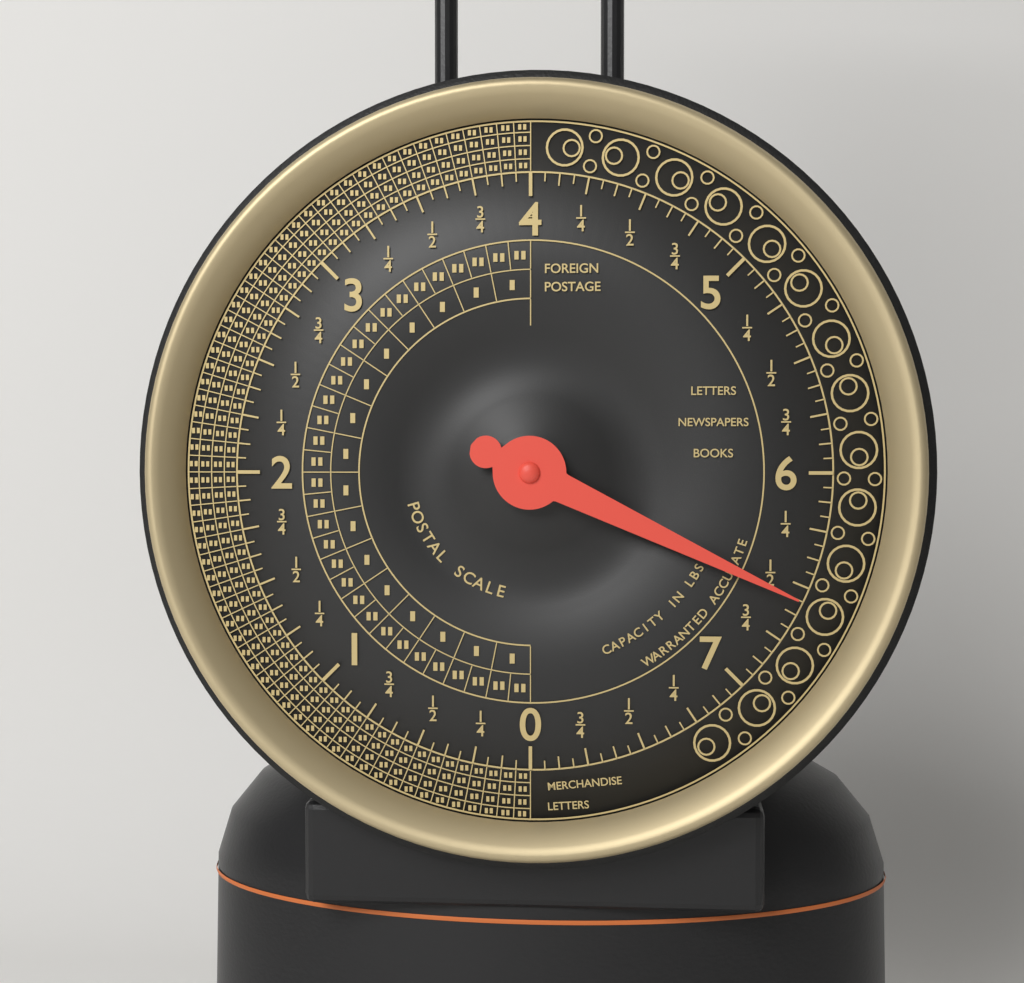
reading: 6.5625 lbs
